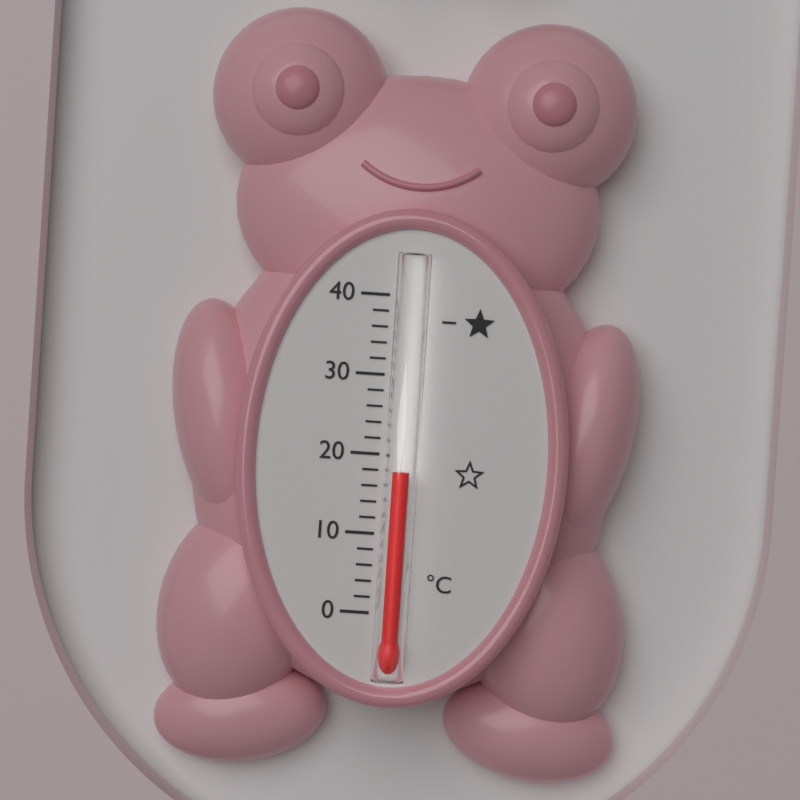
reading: 18 °C
